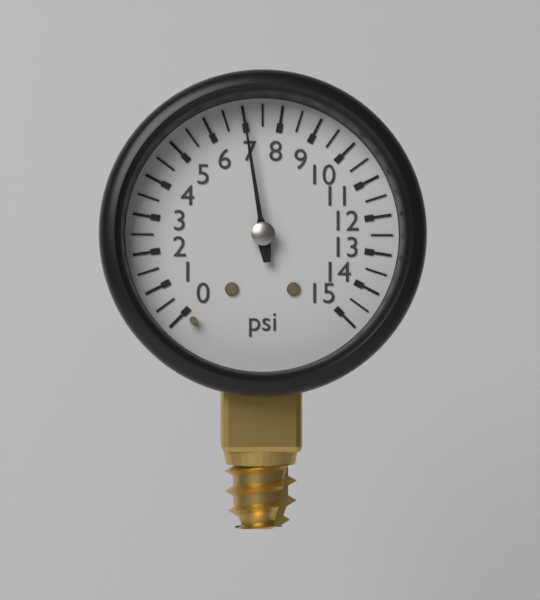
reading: 7.0 psi
